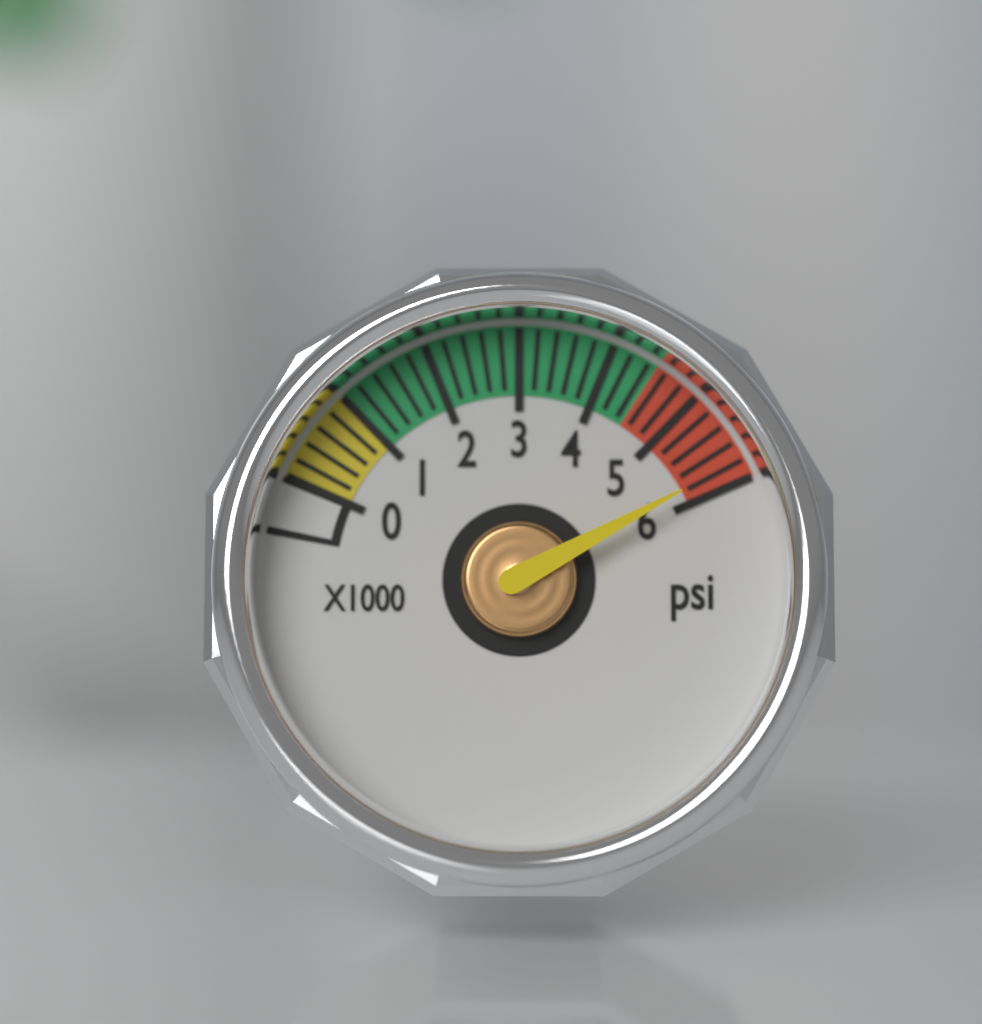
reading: 5800 psi
